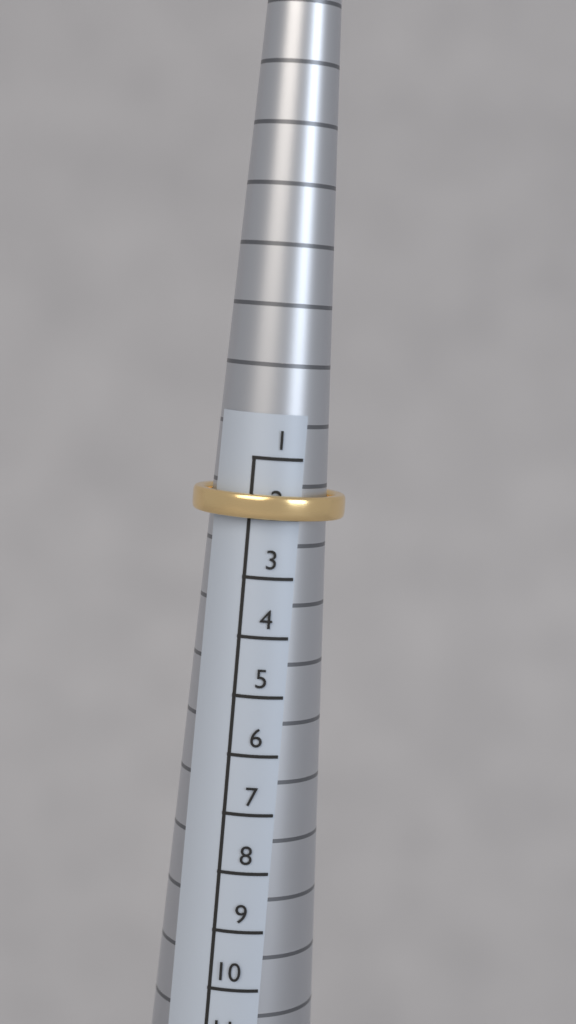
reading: 2 (no unit)
